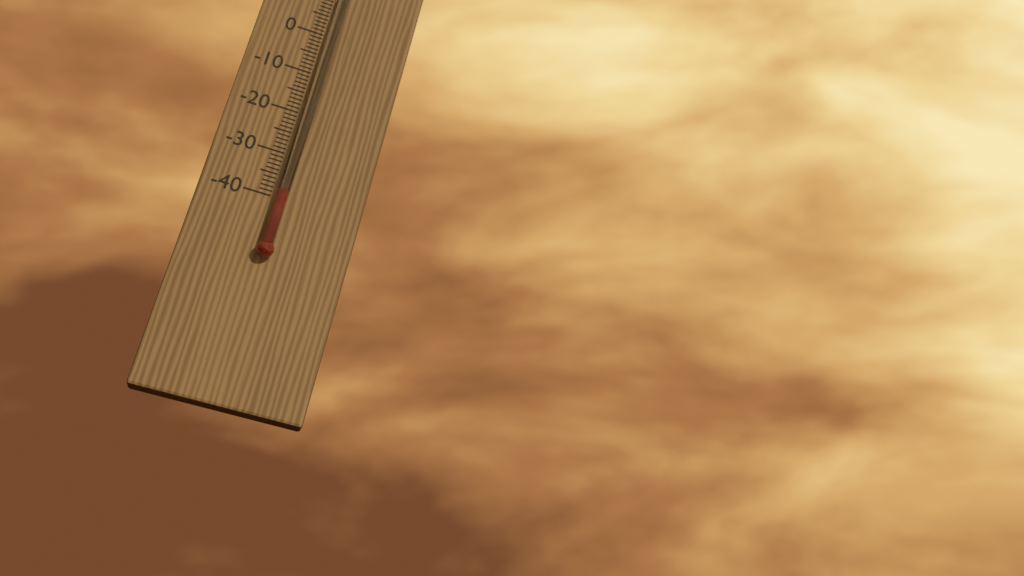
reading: -39 °C
